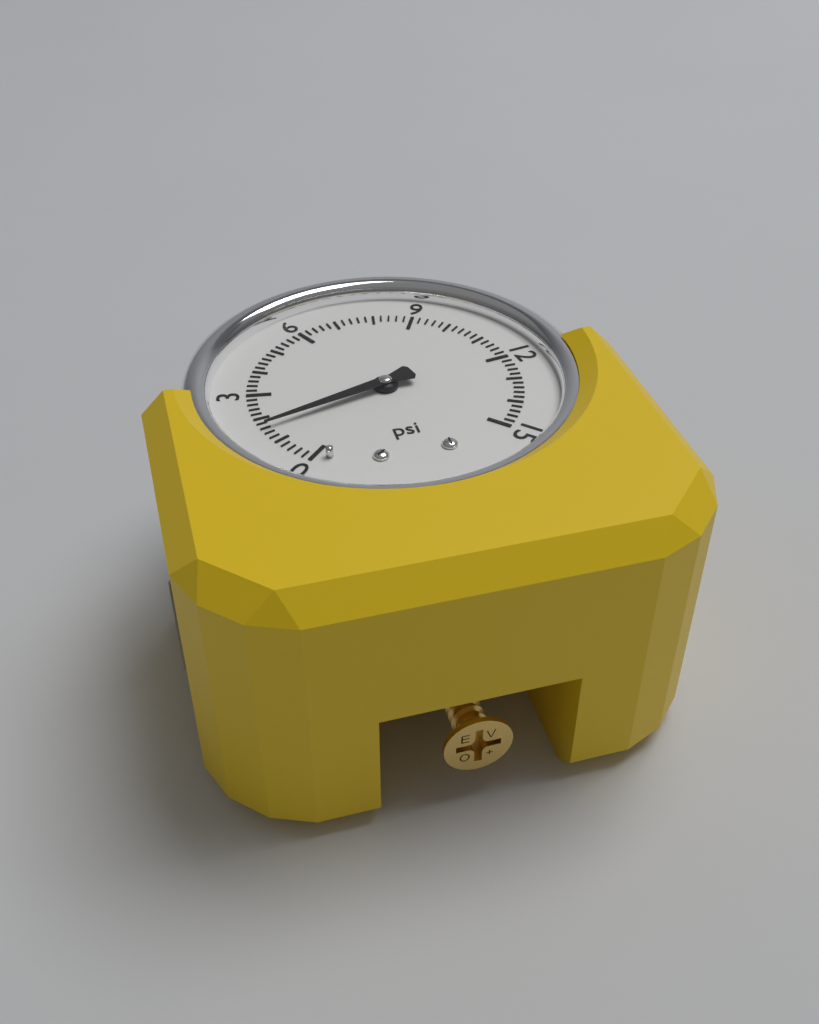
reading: 1.6 psi
